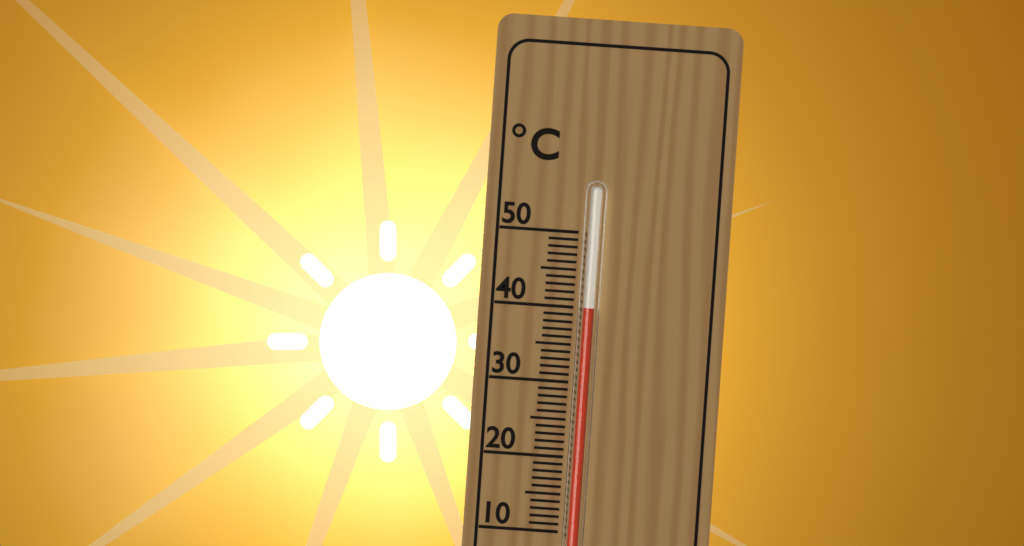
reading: 40 °C
